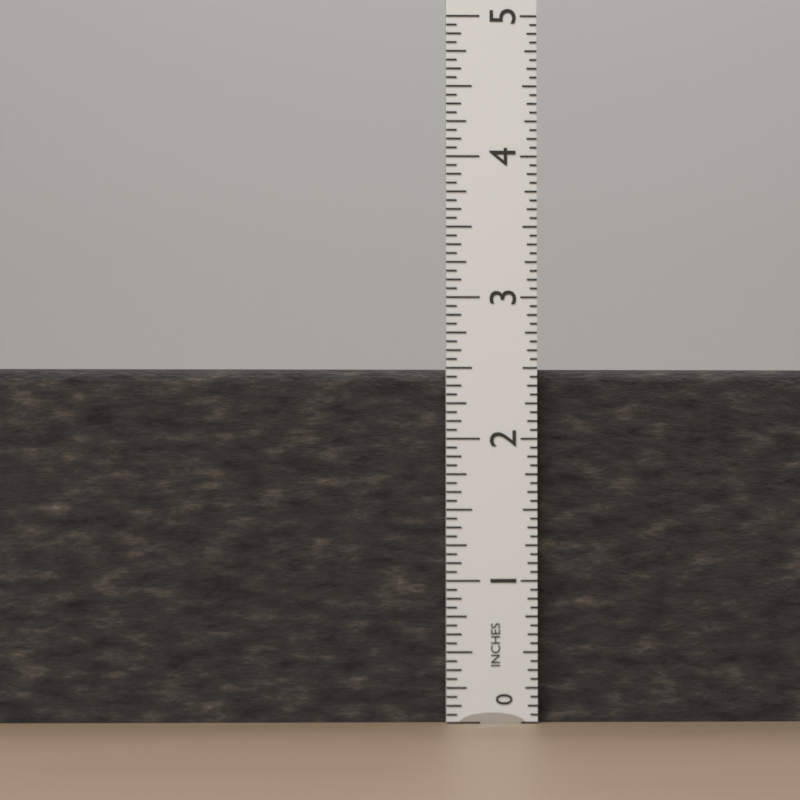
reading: 2.5000 in
